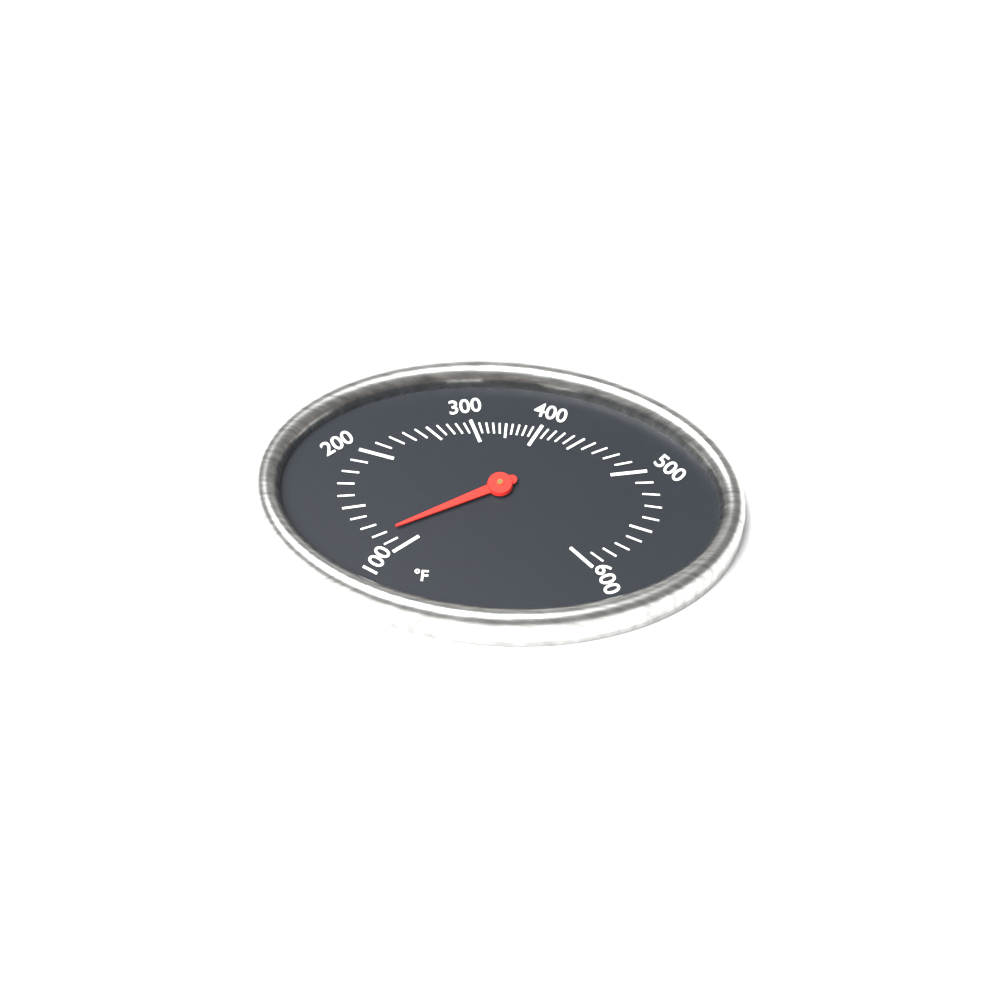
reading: 120 °F
